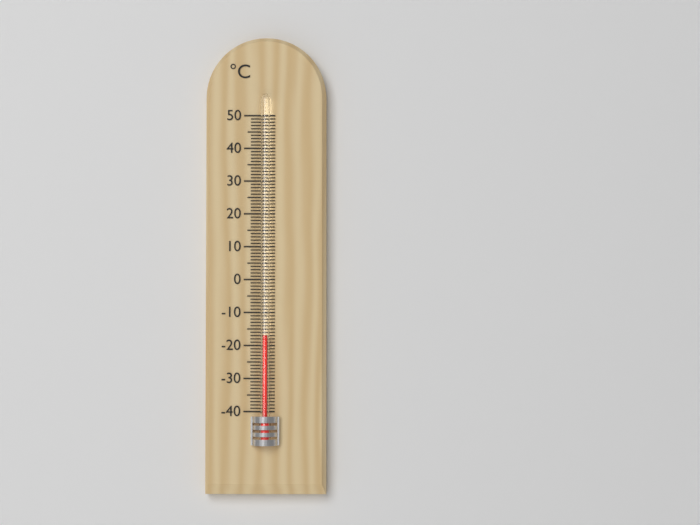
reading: -17 °C
